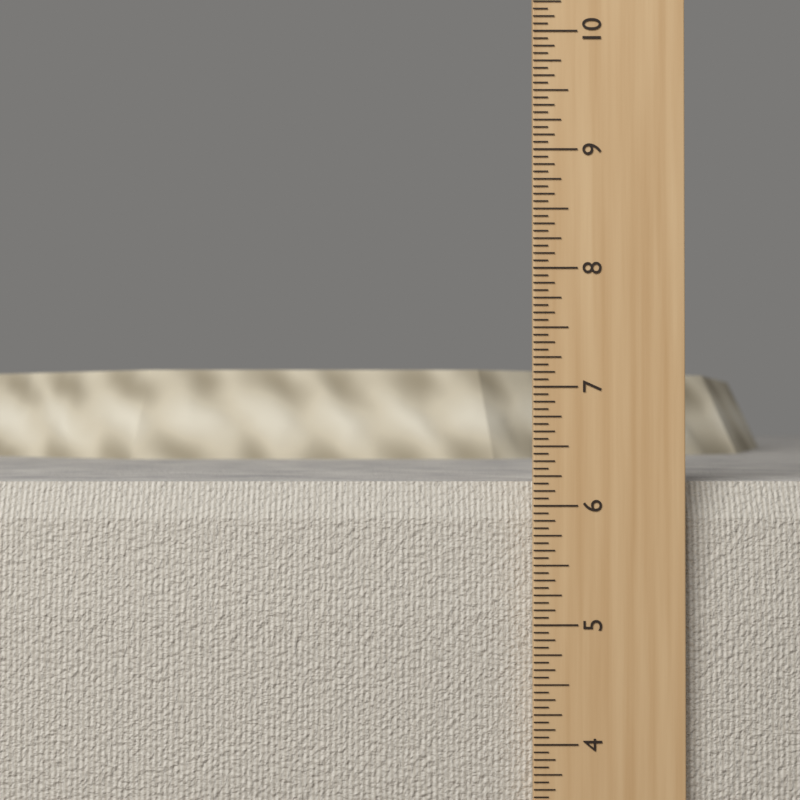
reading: 6.1875 in
